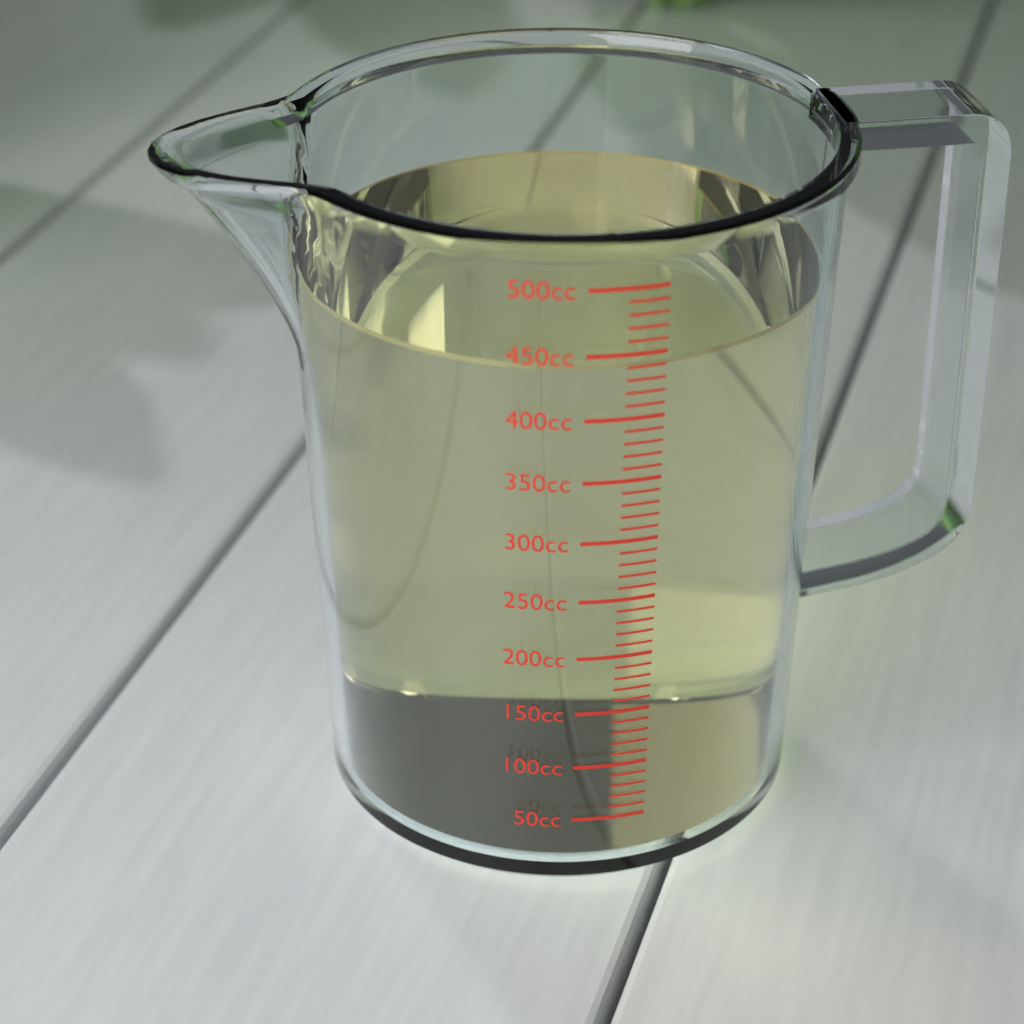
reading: 440 cc
